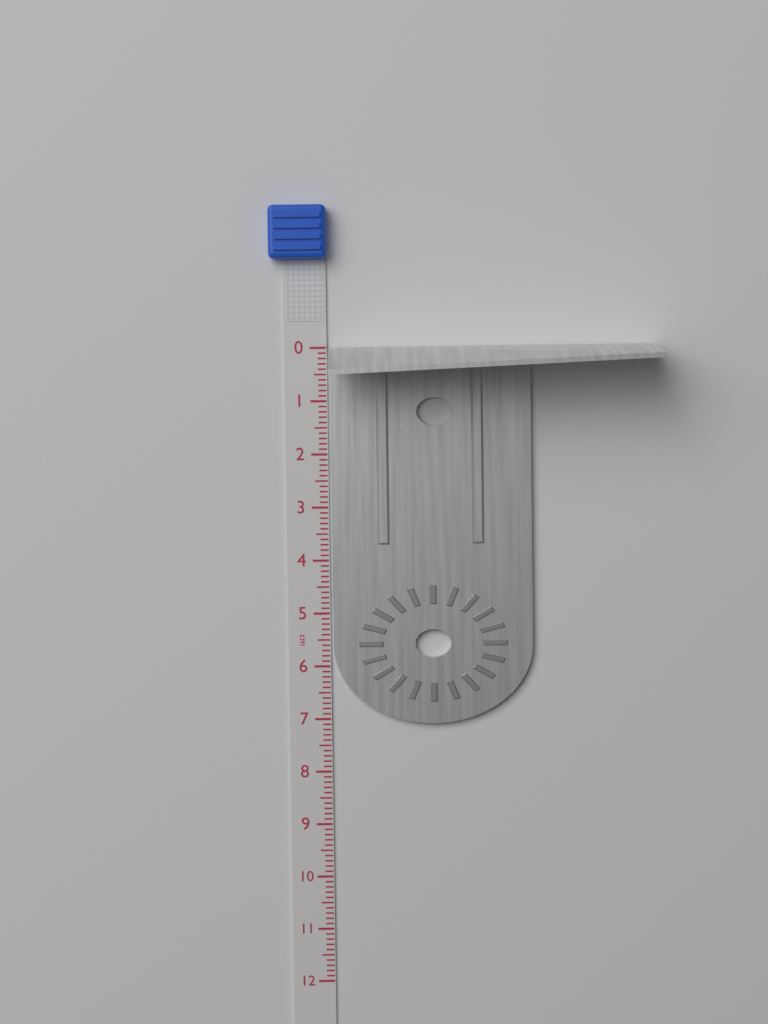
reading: 7.1 cm
